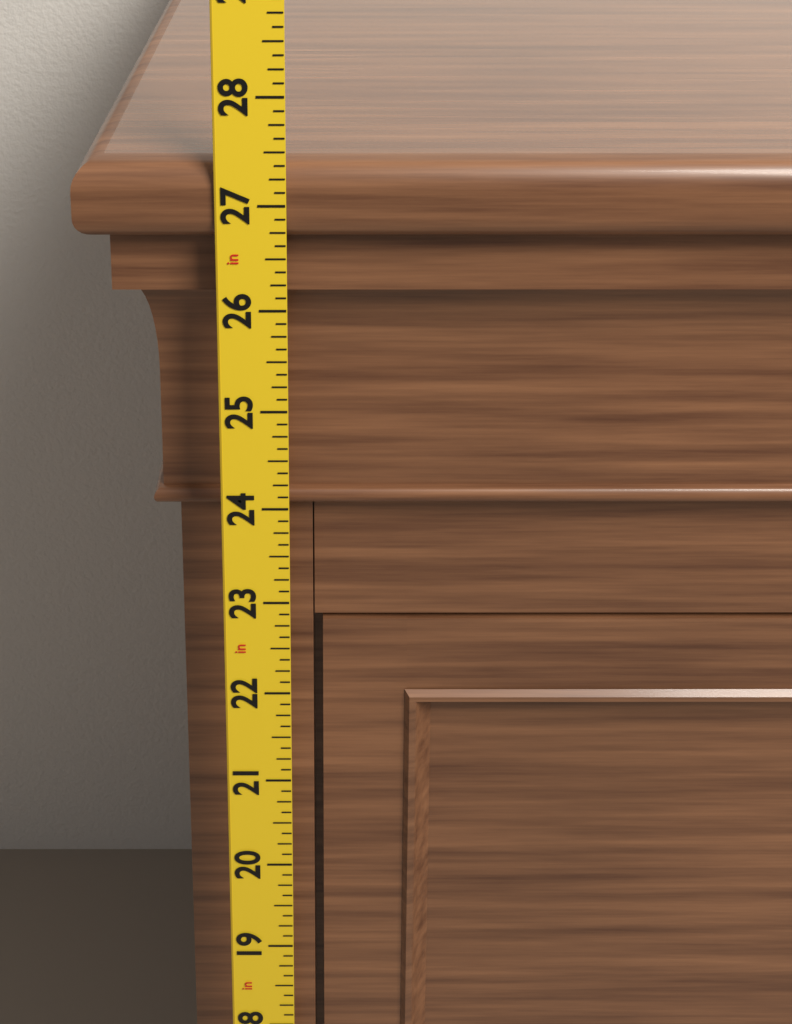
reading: 27.375 in
